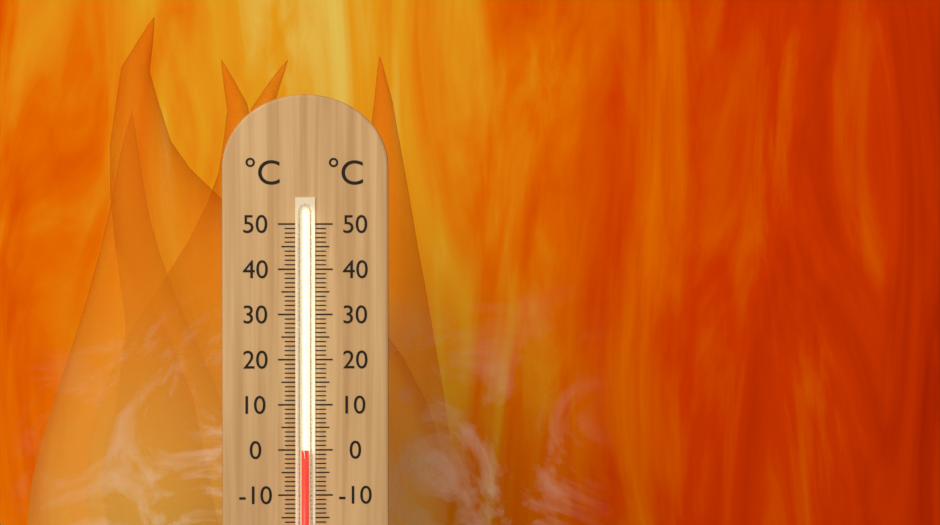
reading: 0 °C
